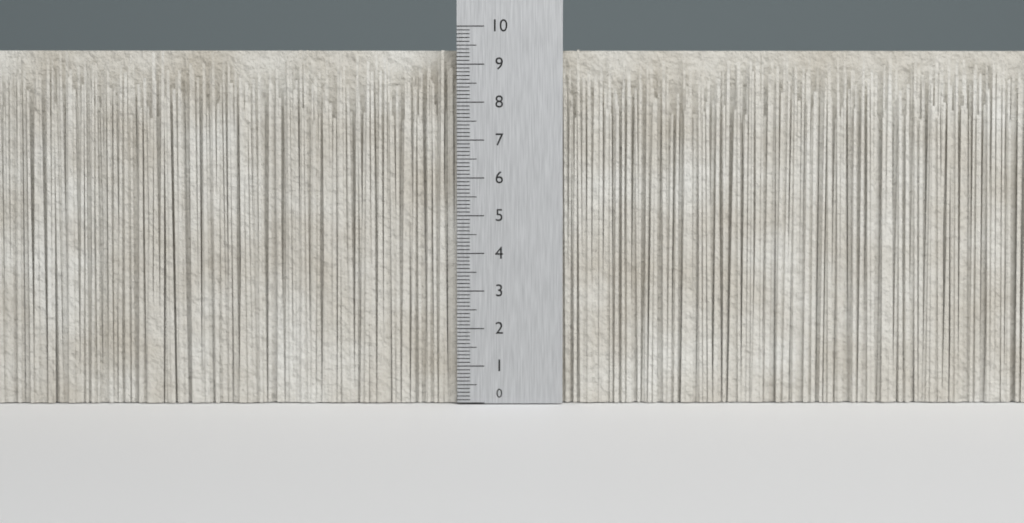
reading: 9.4 (no unit)
